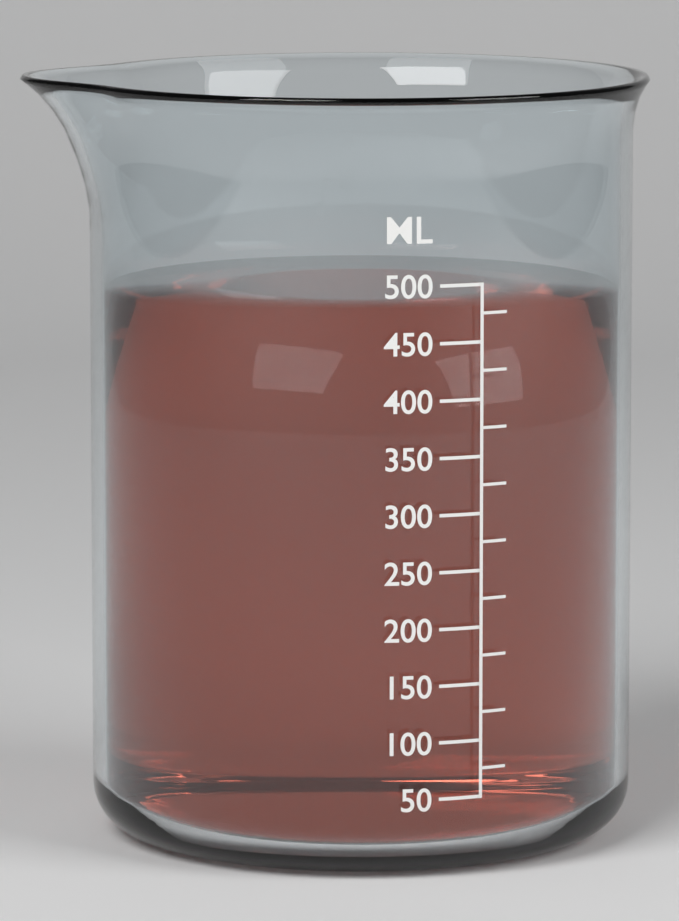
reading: 475 ml
